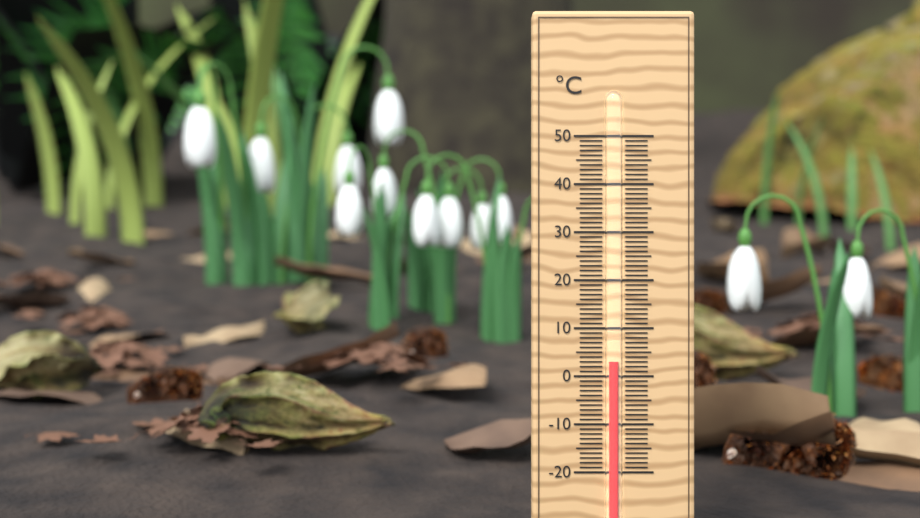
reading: 3 °C
